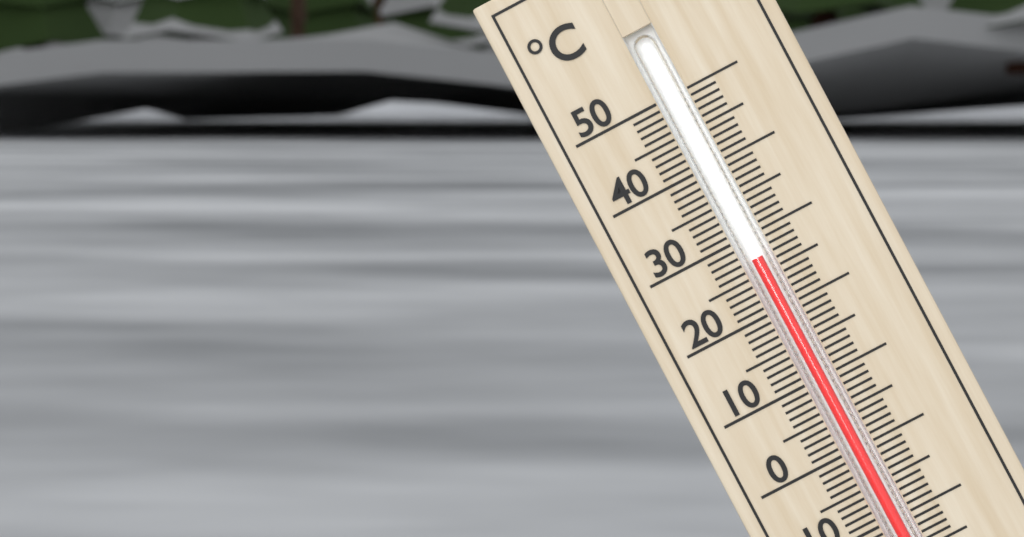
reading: 27 °C
